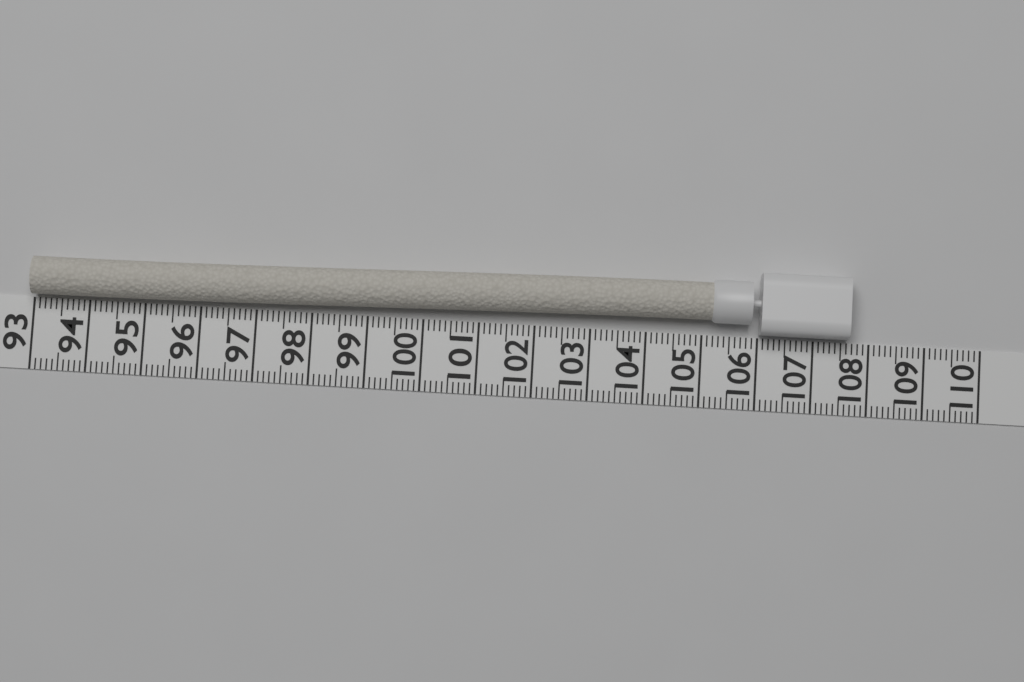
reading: 107.6 (no unit)
